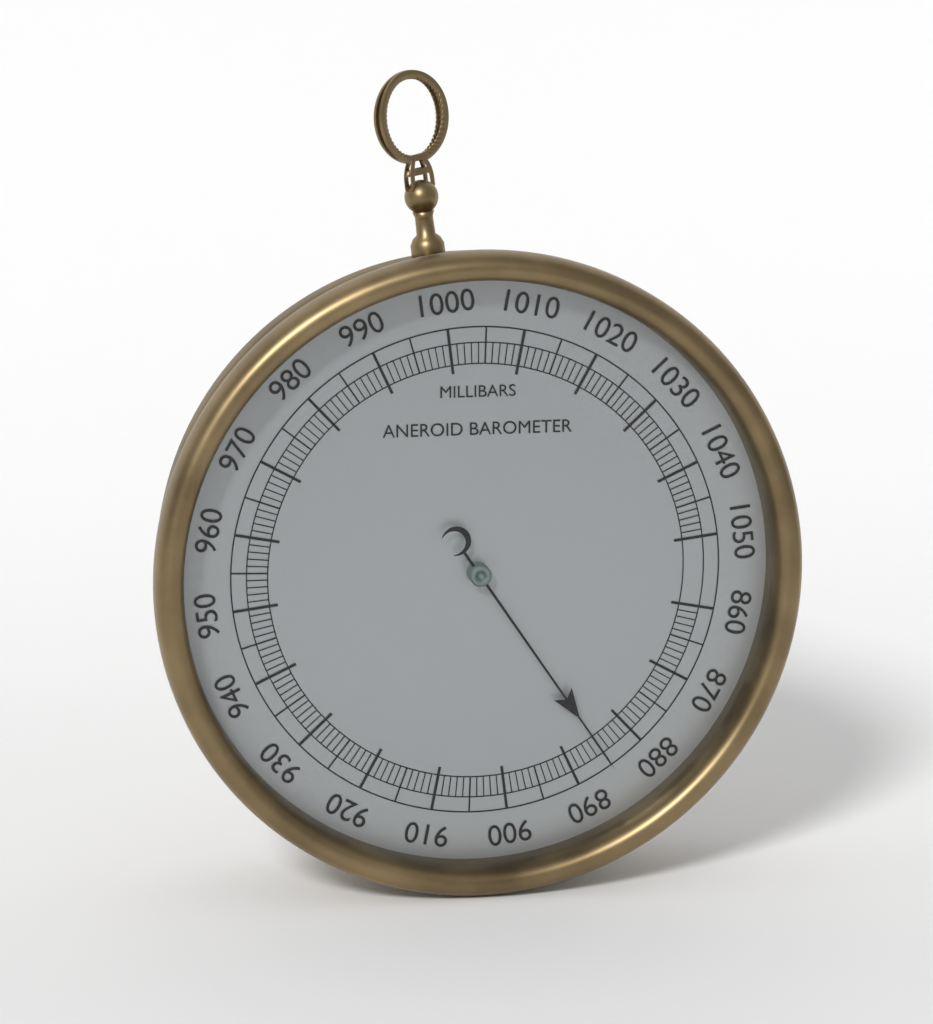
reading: 885 mbar
